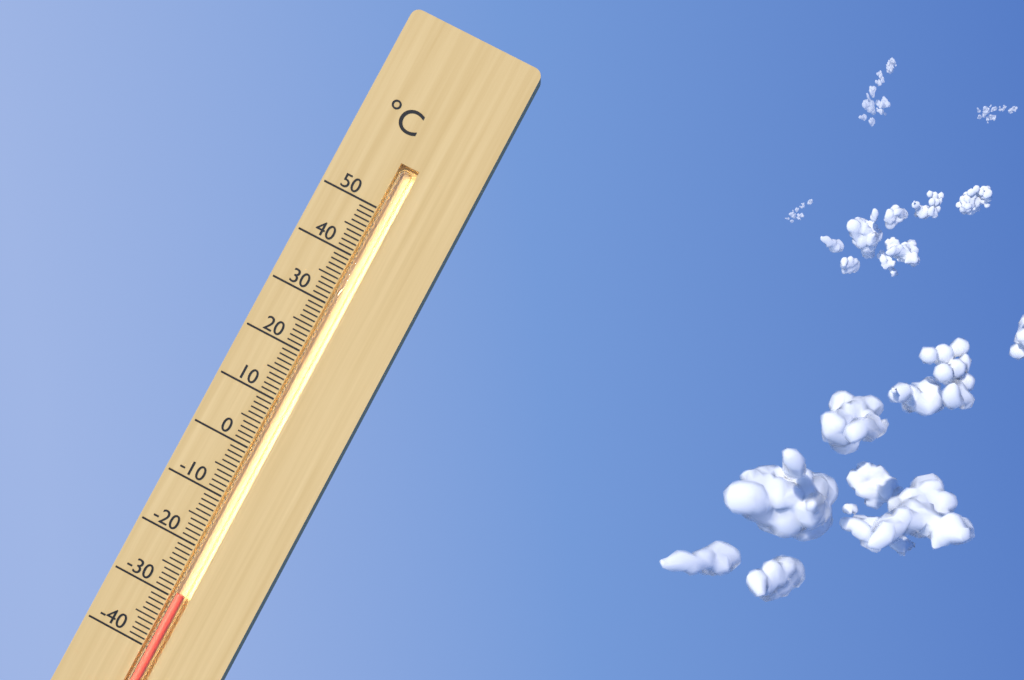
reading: -29 °C
